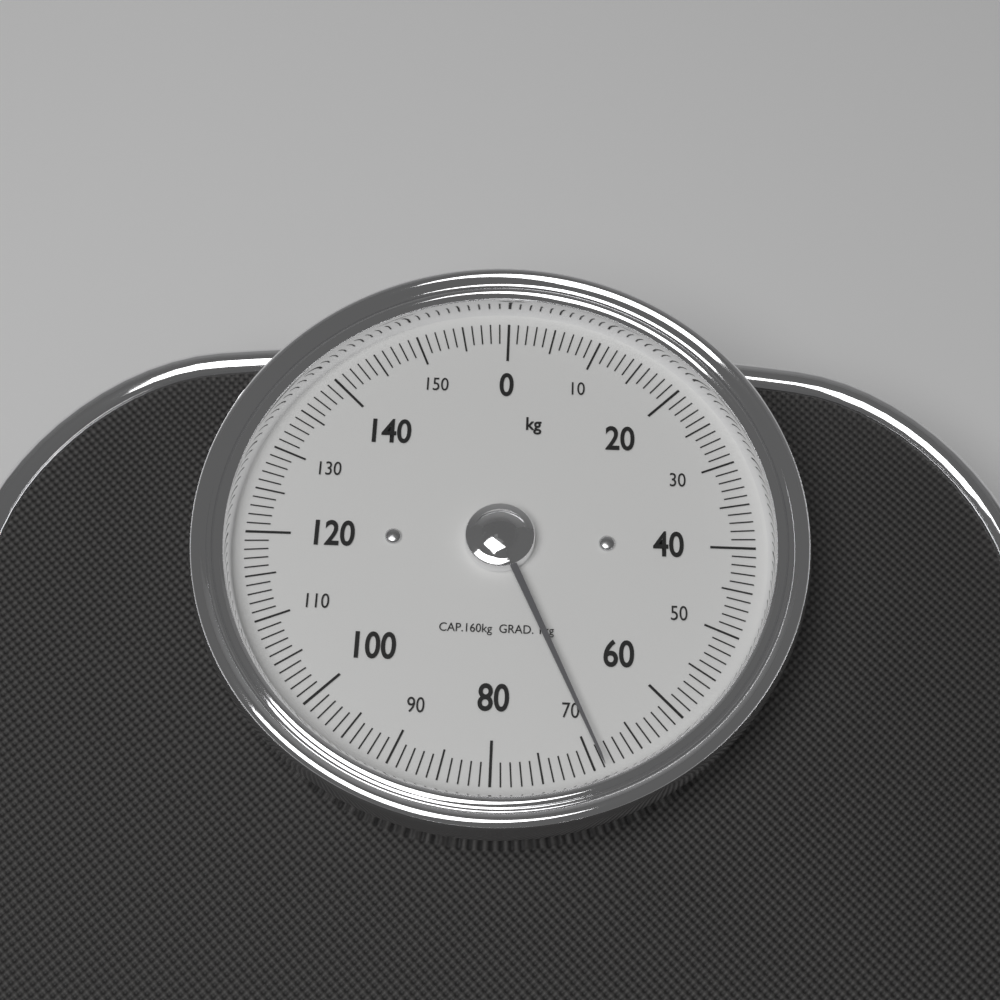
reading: 69 kg
